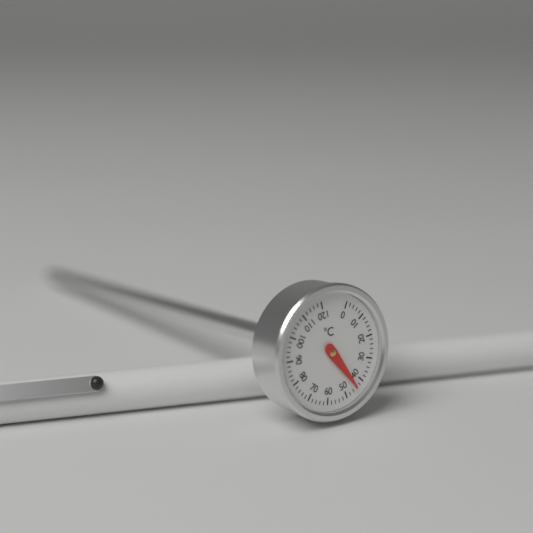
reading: 44 °C
